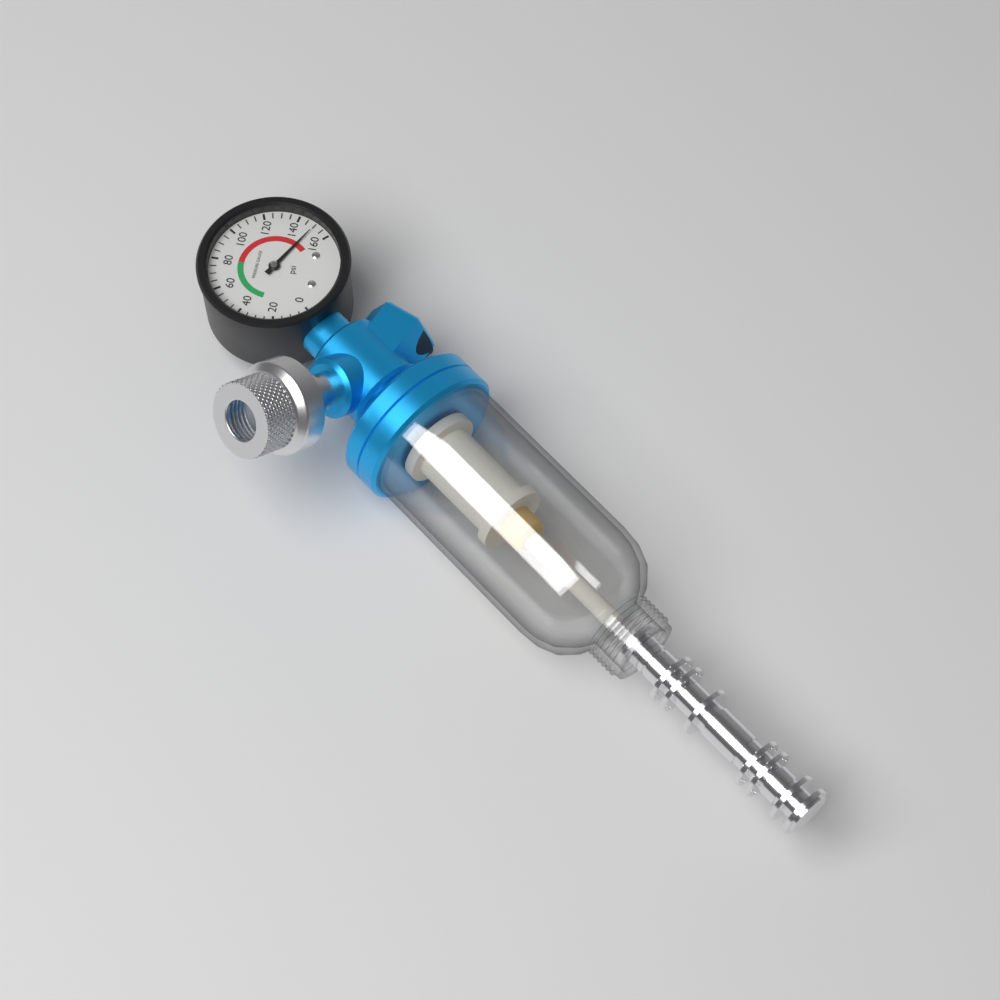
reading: 150 psi
